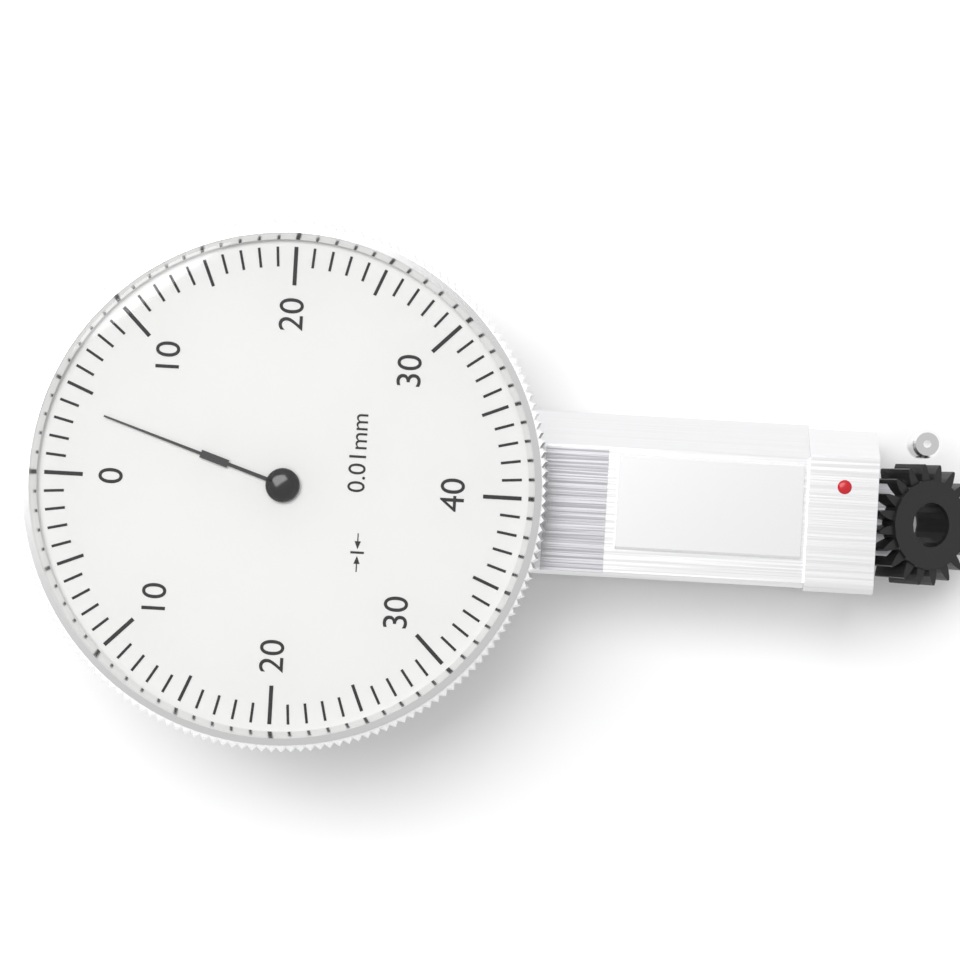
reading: 4 0.01mm
